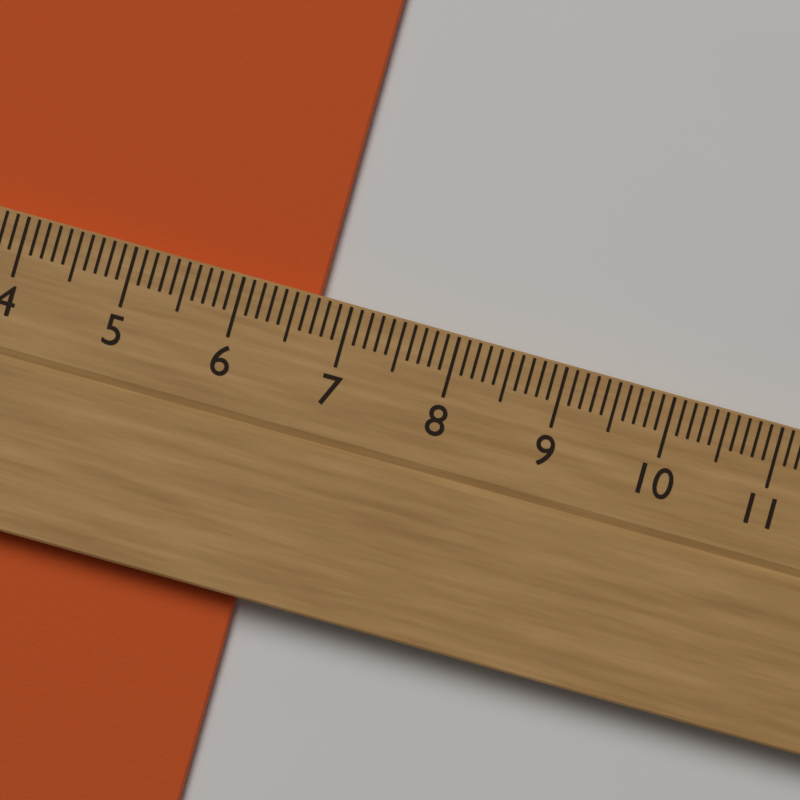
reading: 6.7 cm
